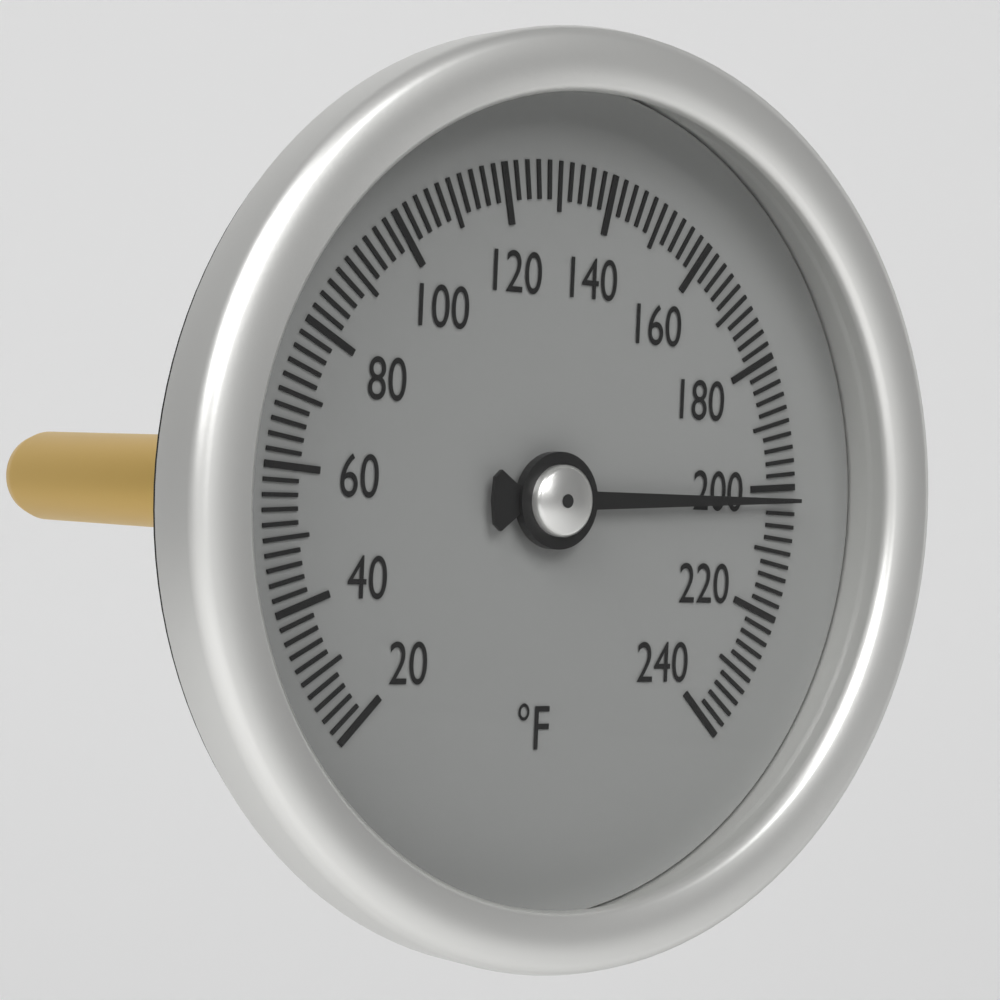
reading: 202 °F
